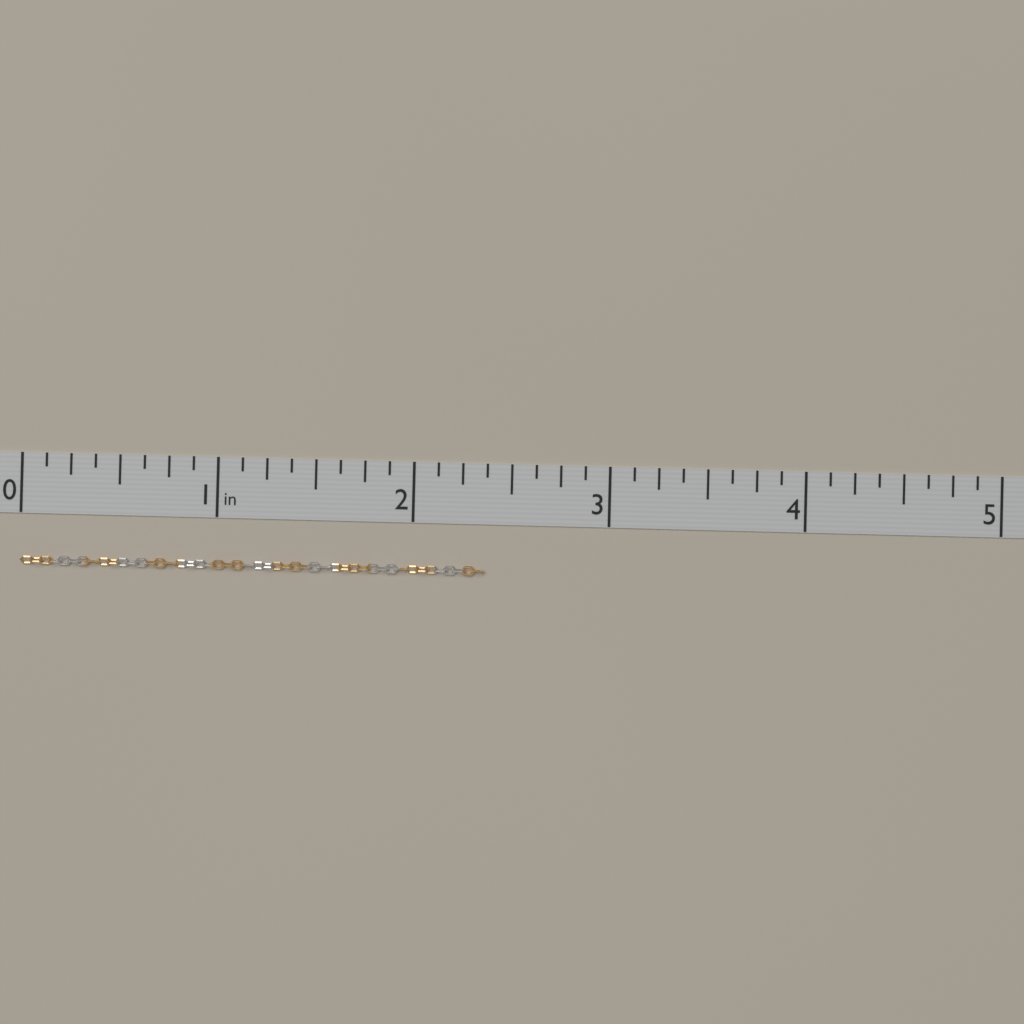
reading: 2.375 in
